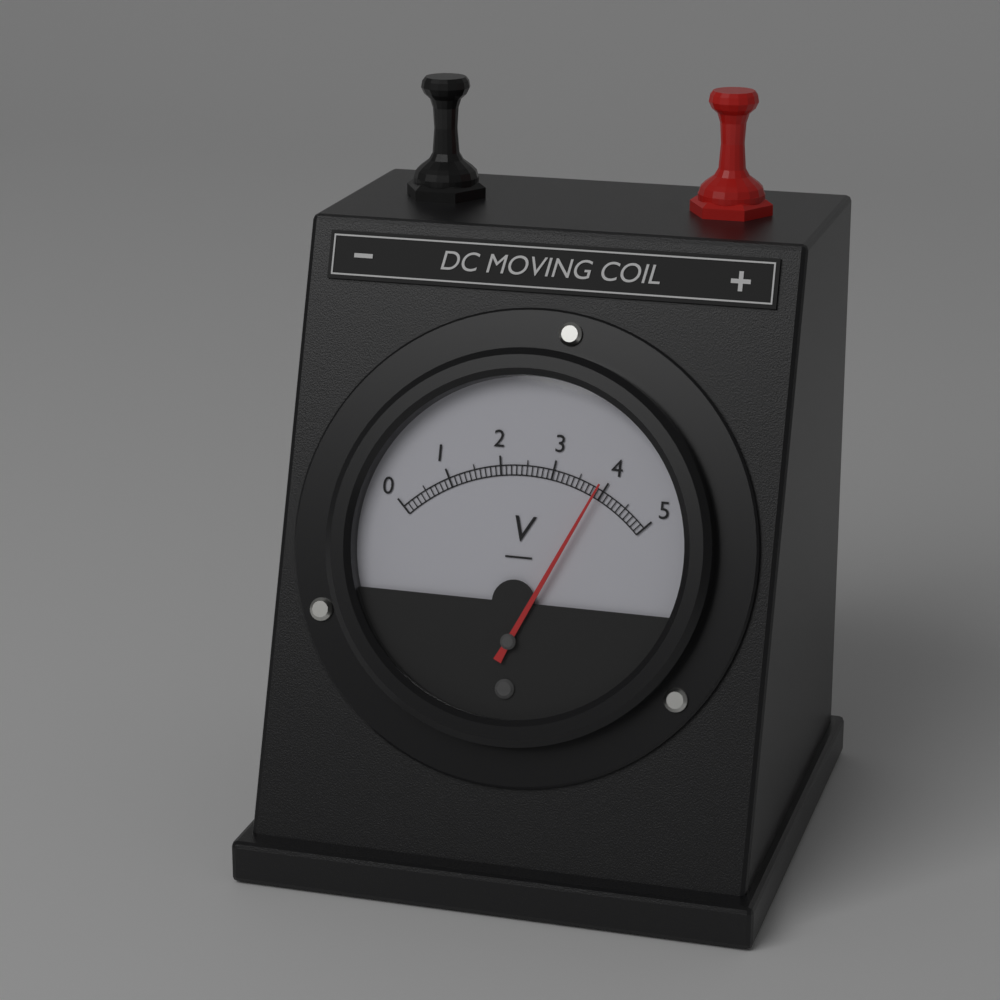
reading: 3.9 V
